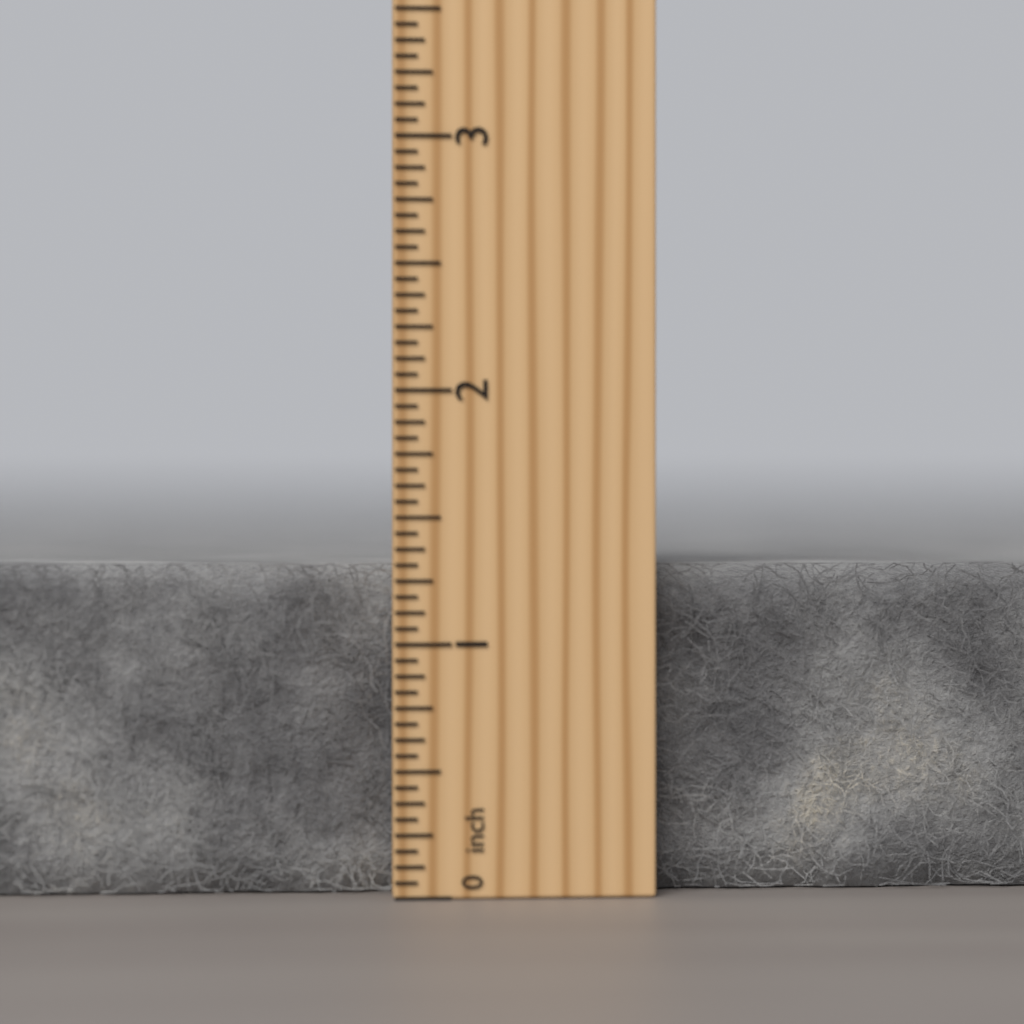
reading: 1.3125 inch
